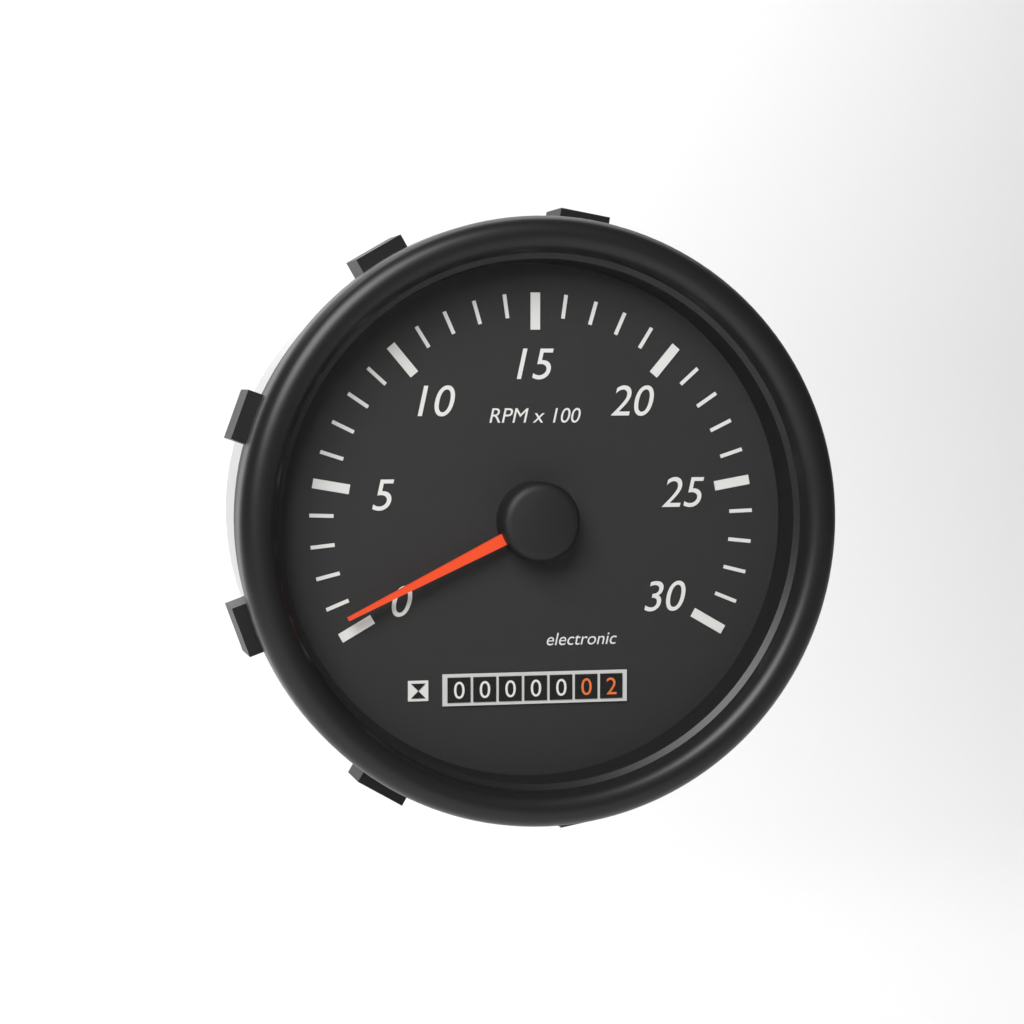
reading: 50 RPM
